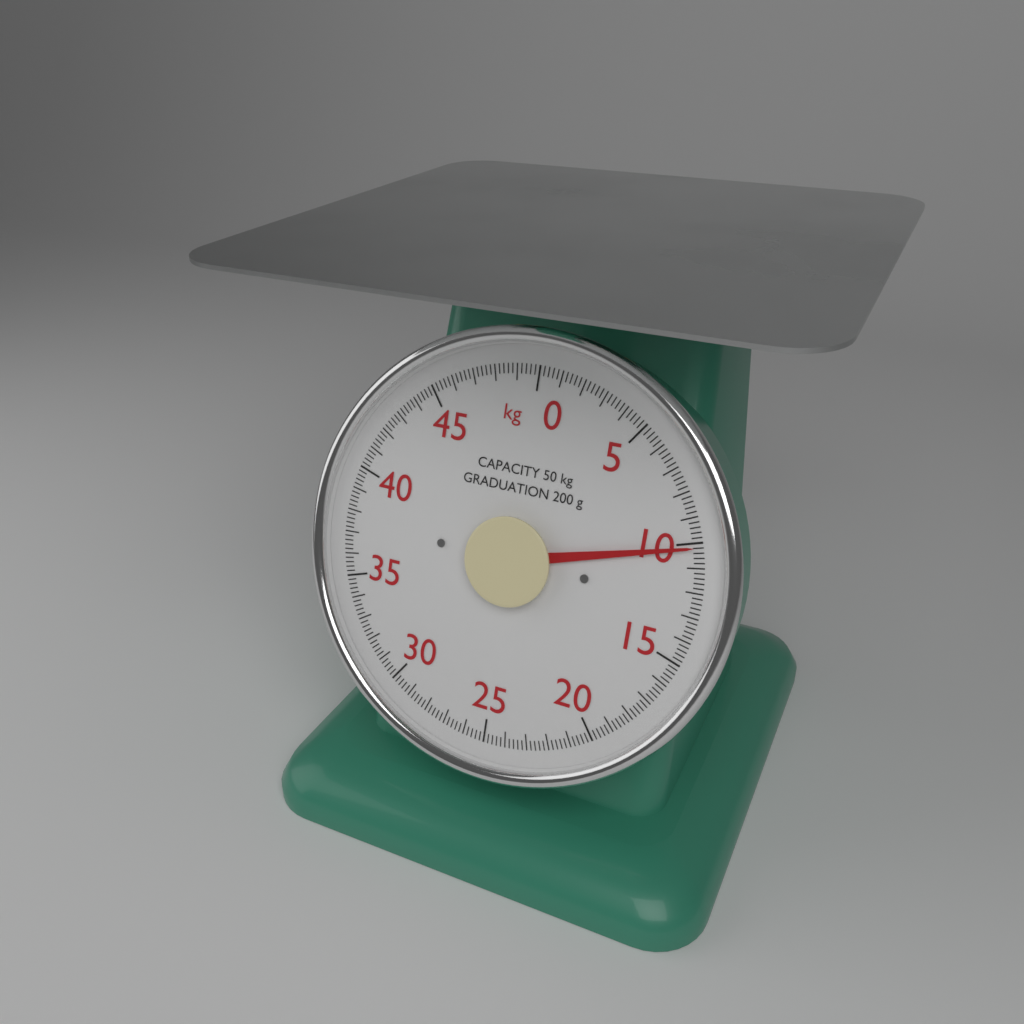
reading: 10.2 kg
